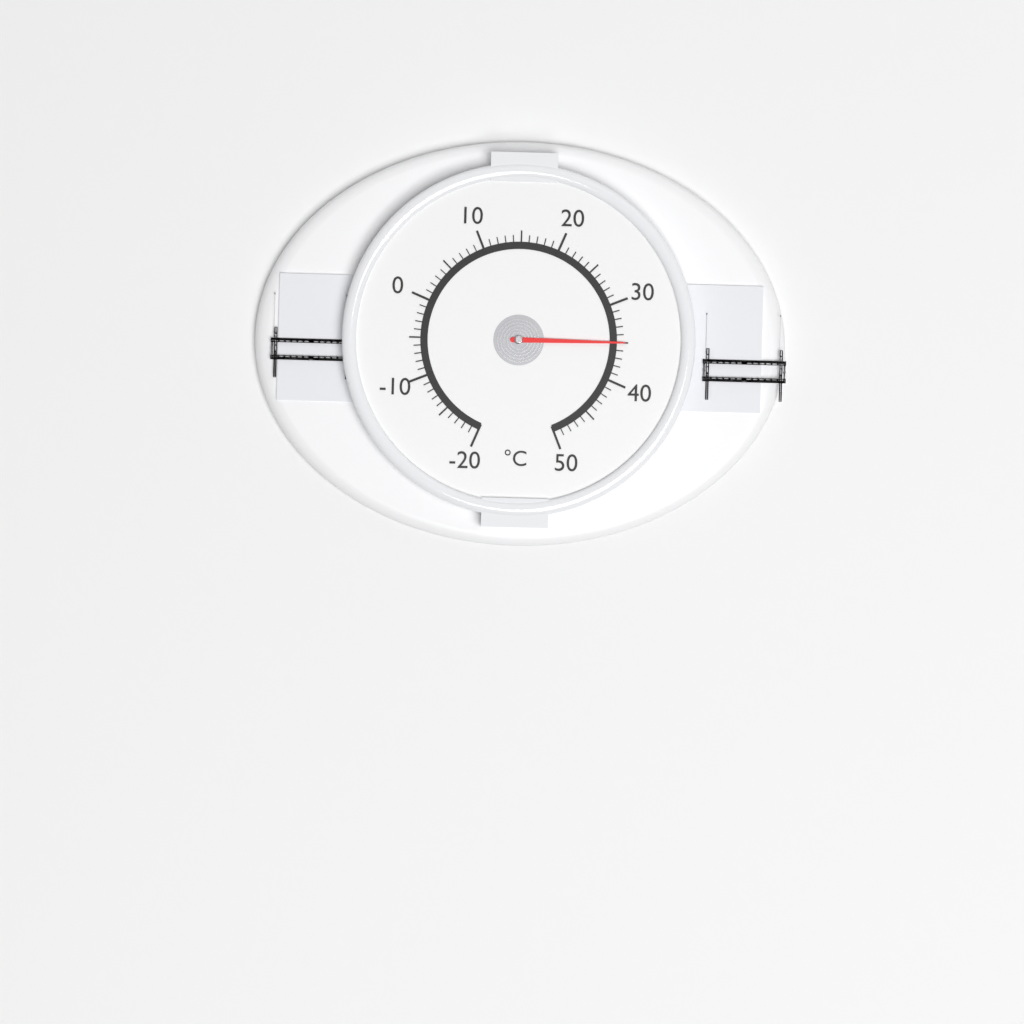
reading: 35 °C
